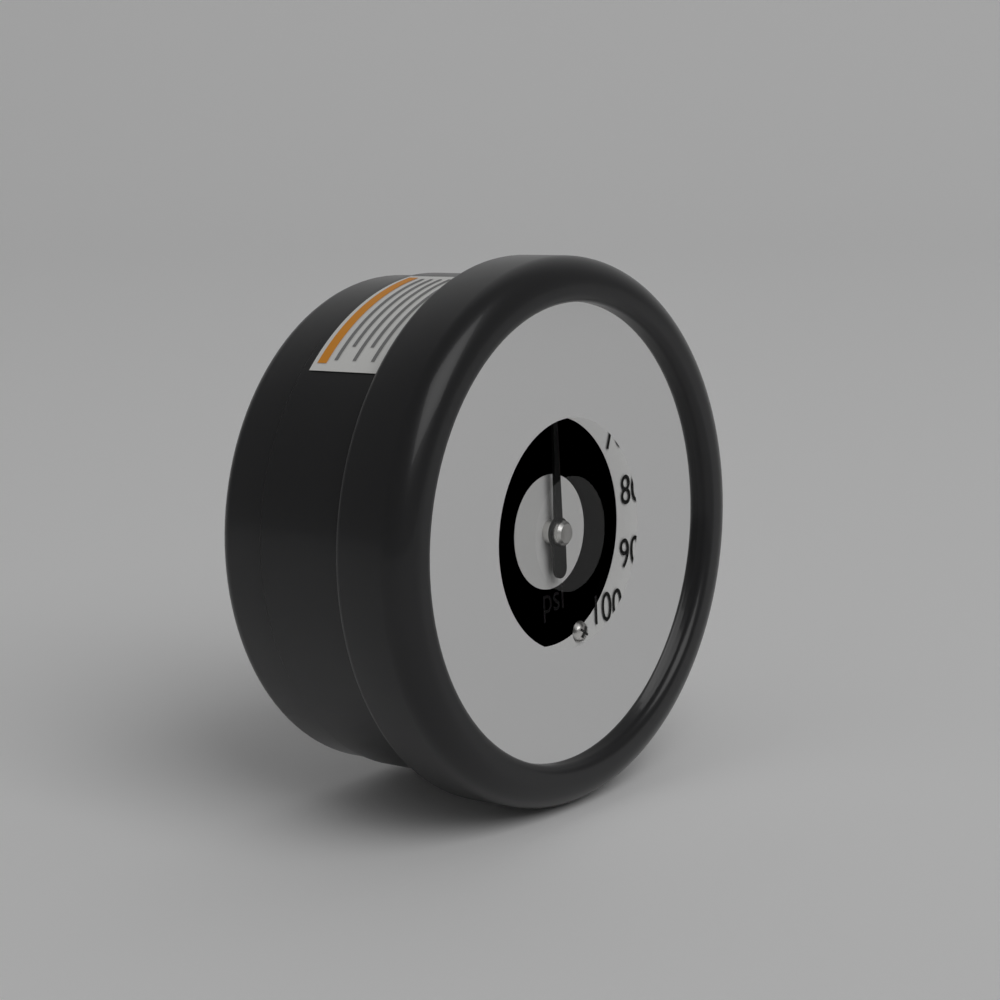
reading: 50 psi
